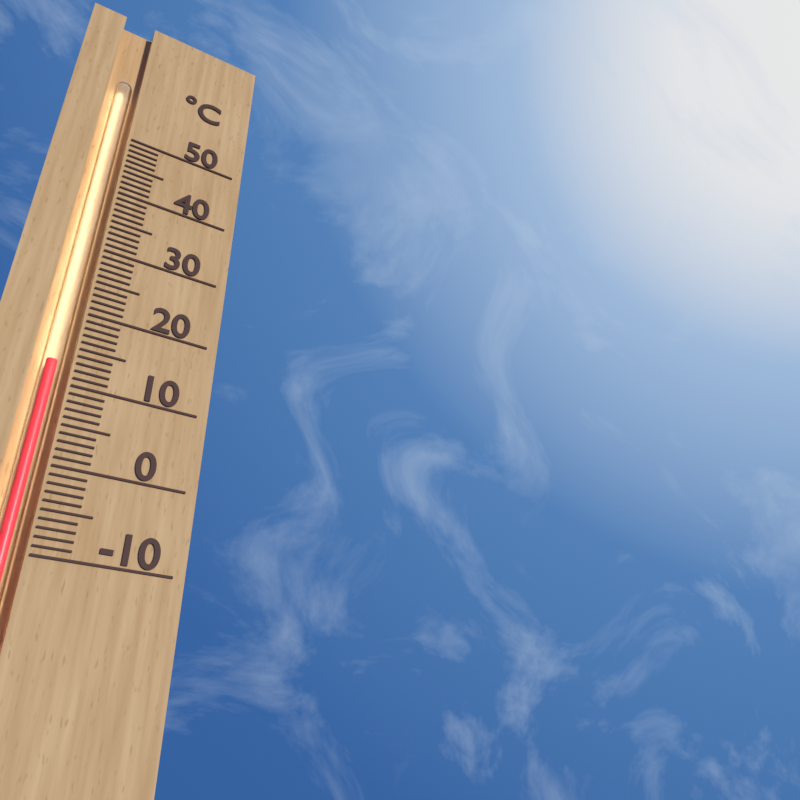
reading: 13 °C
